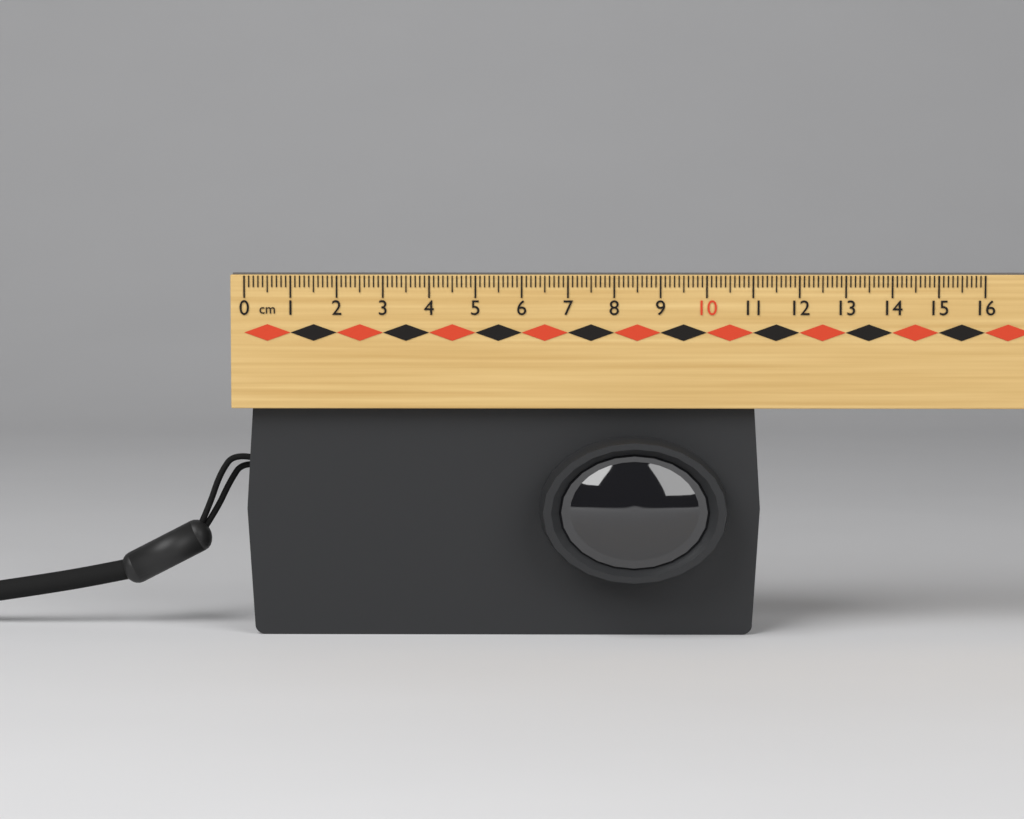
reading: 11.2 cm
